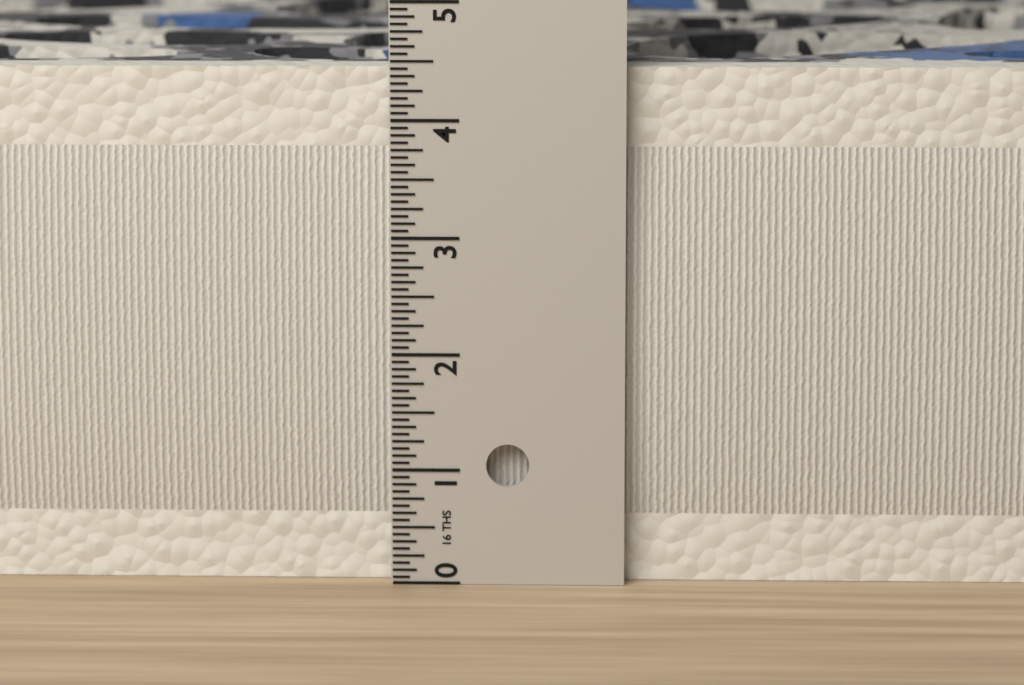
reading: 4.4375 in
